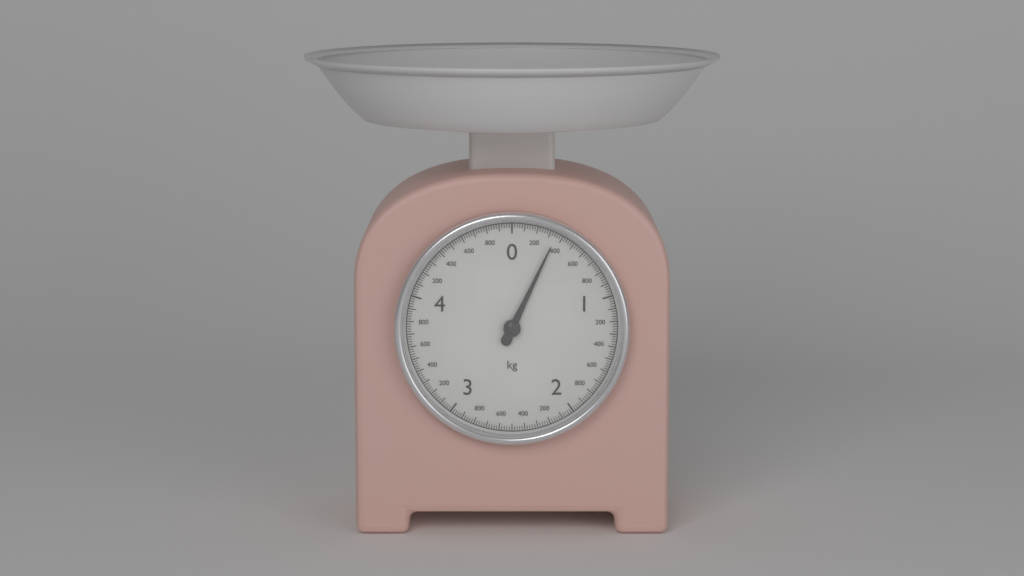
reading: 0.35 kg
